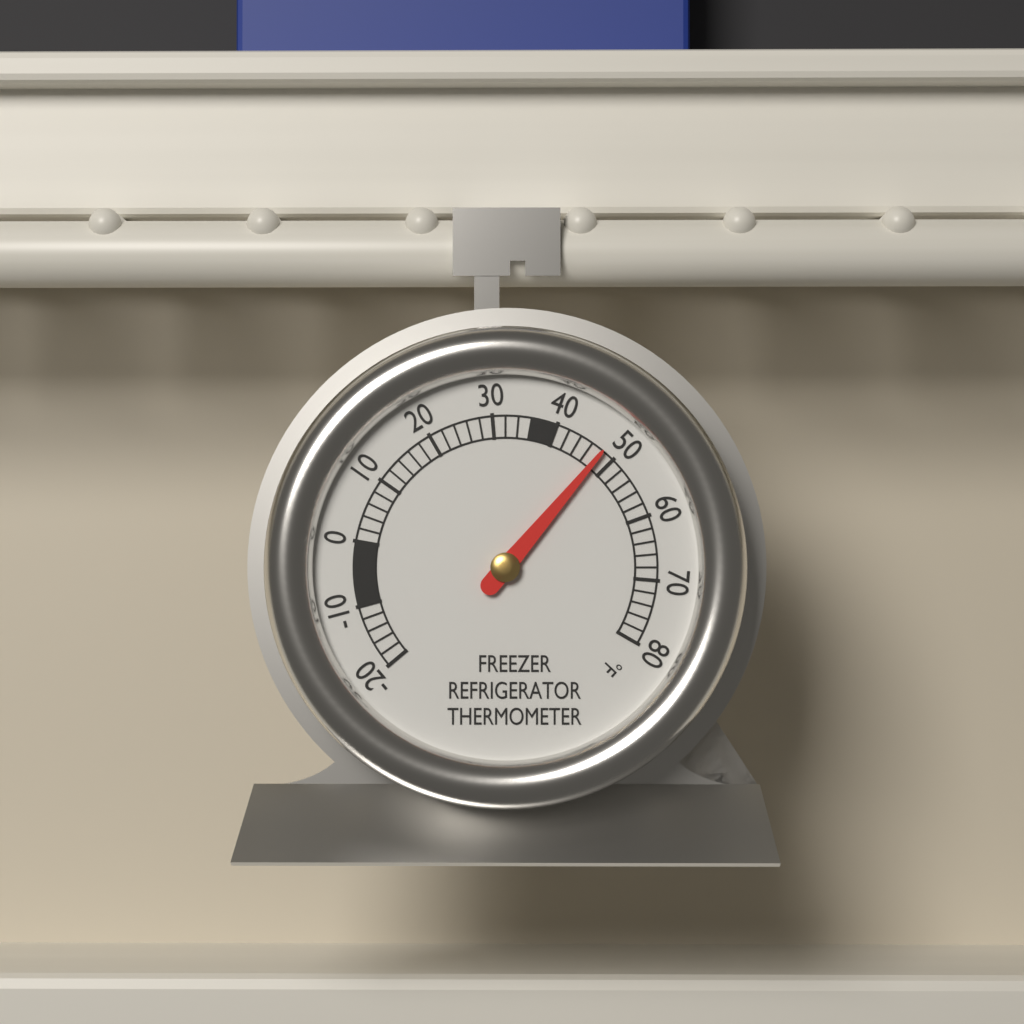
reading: 48 °F
